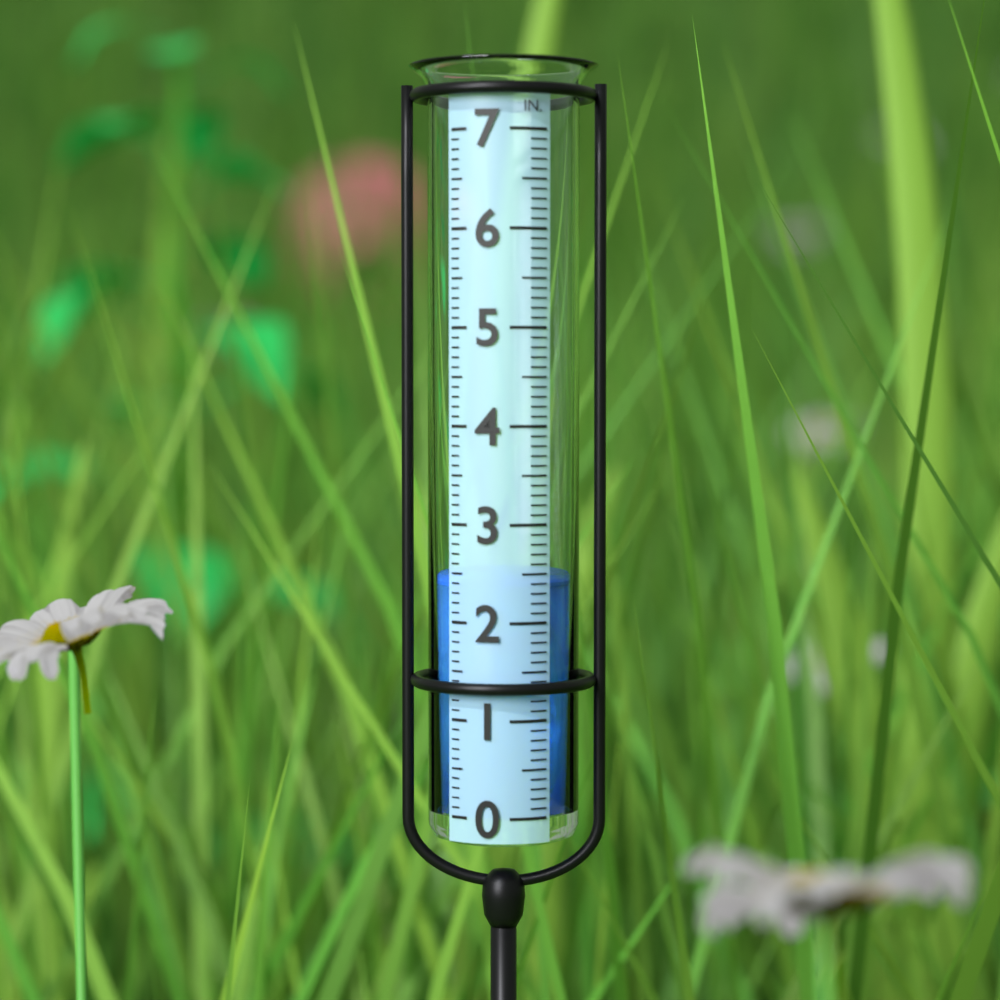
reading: 2.4 in
